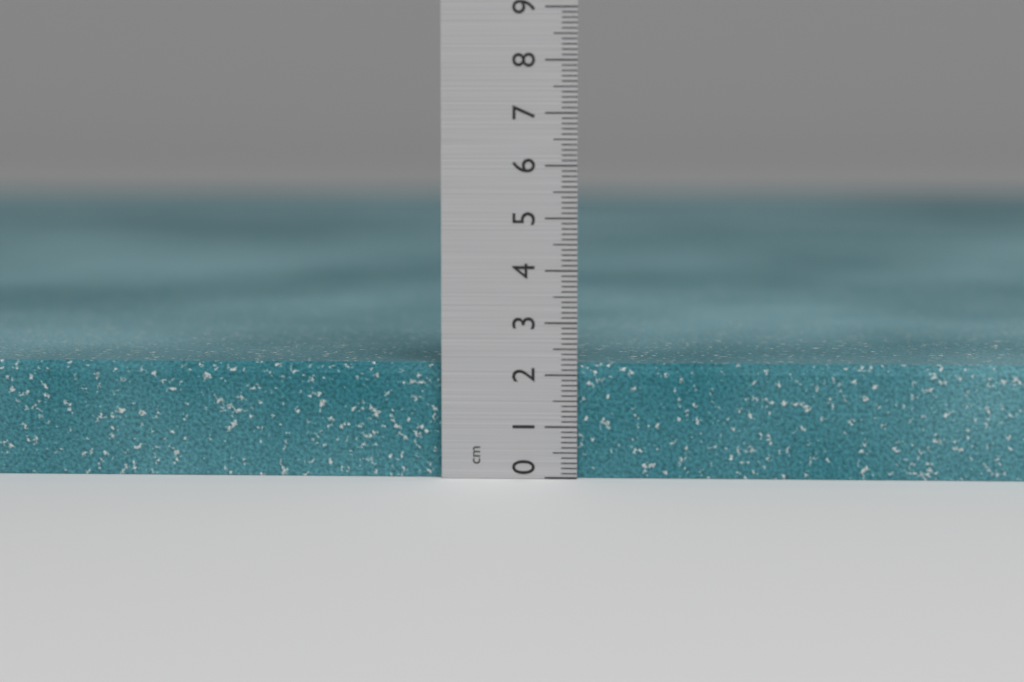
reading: 2.2 cm
